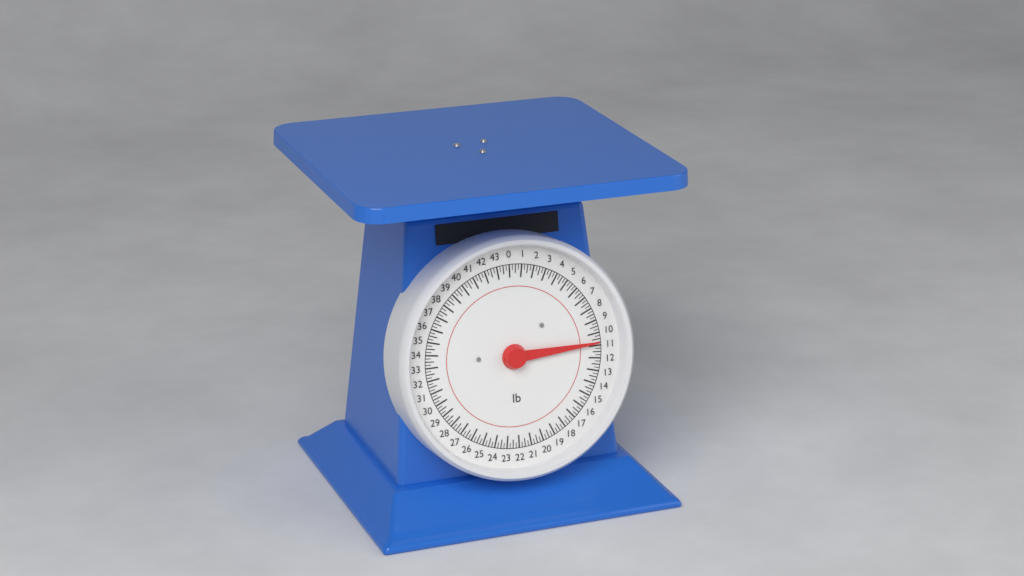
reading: 10.75 lb
